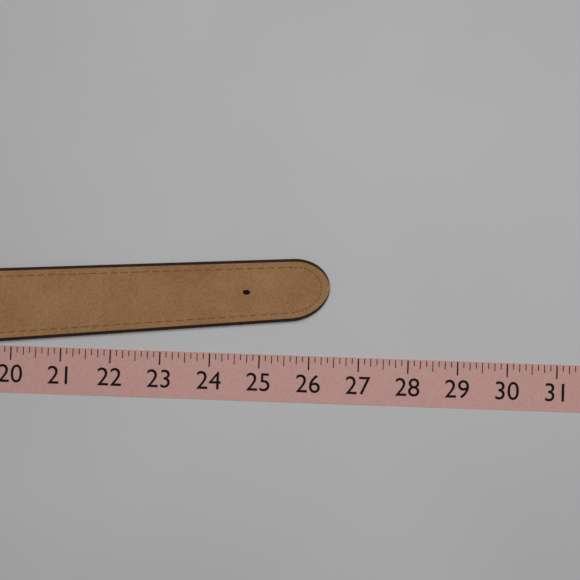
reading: 26.375 (no unit)
